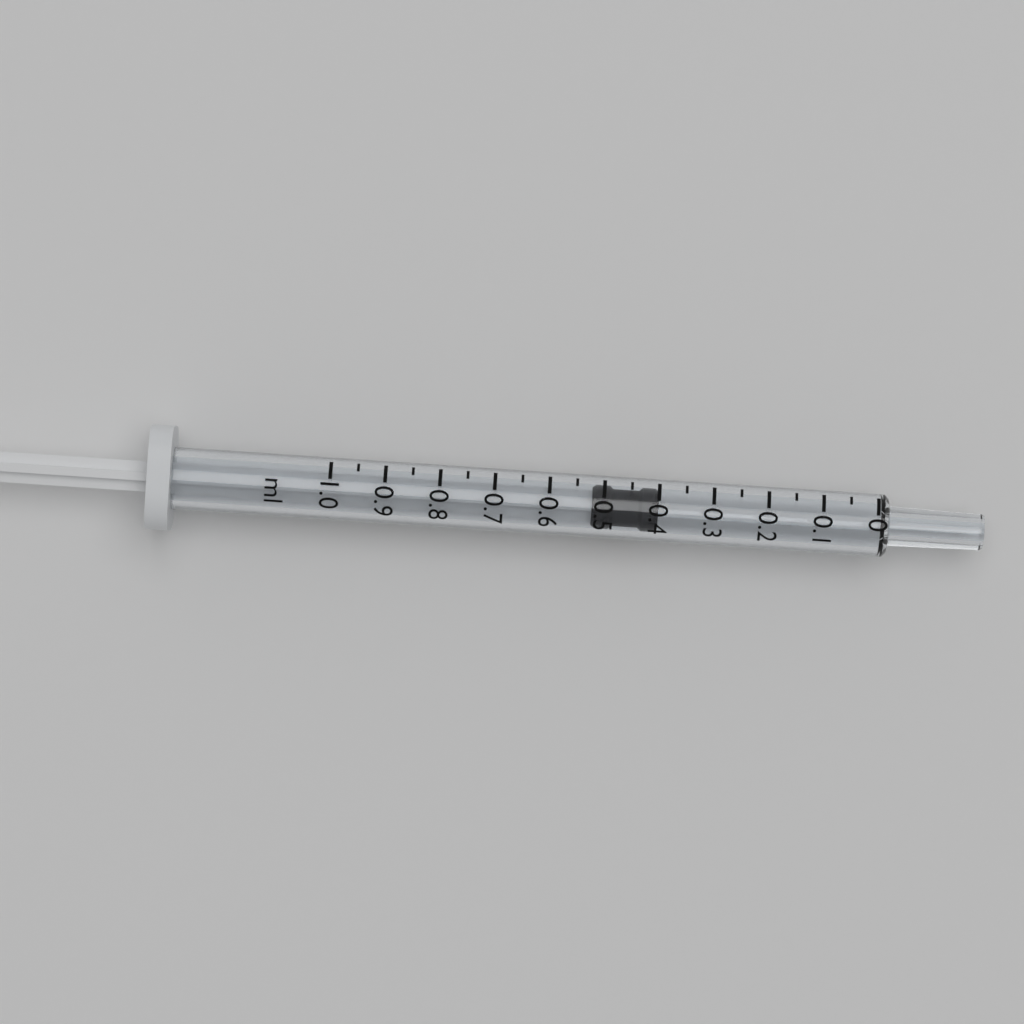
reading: 0.40 ml
